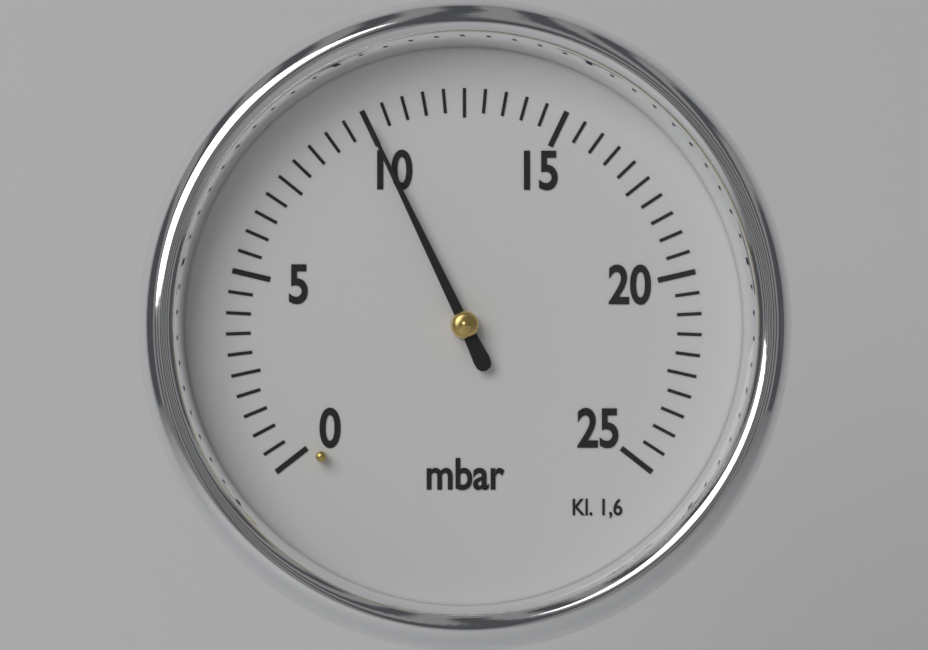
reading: 10.0 mbar
